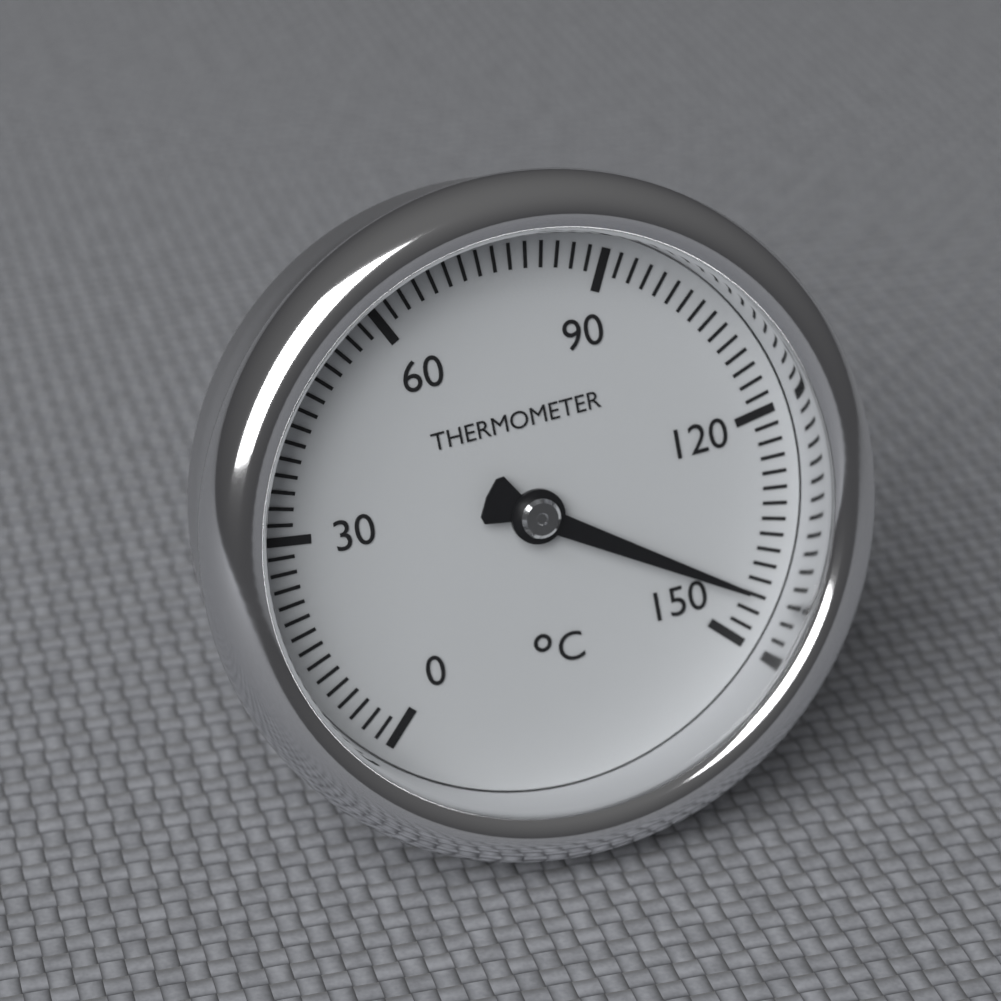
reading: 144 °C
